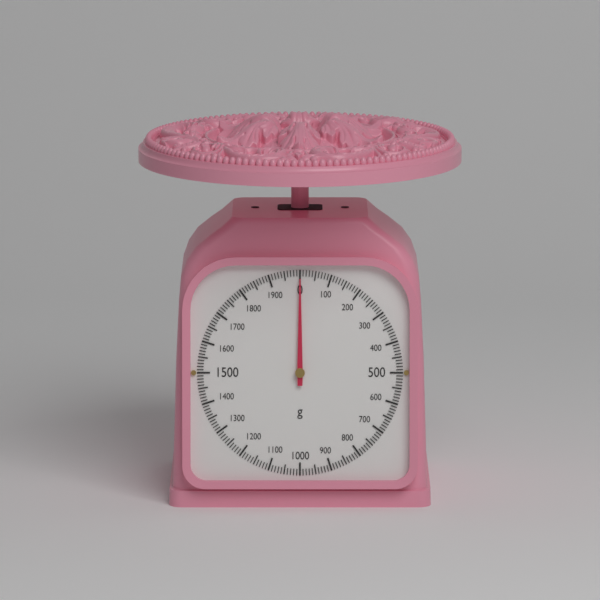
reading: 0 g
